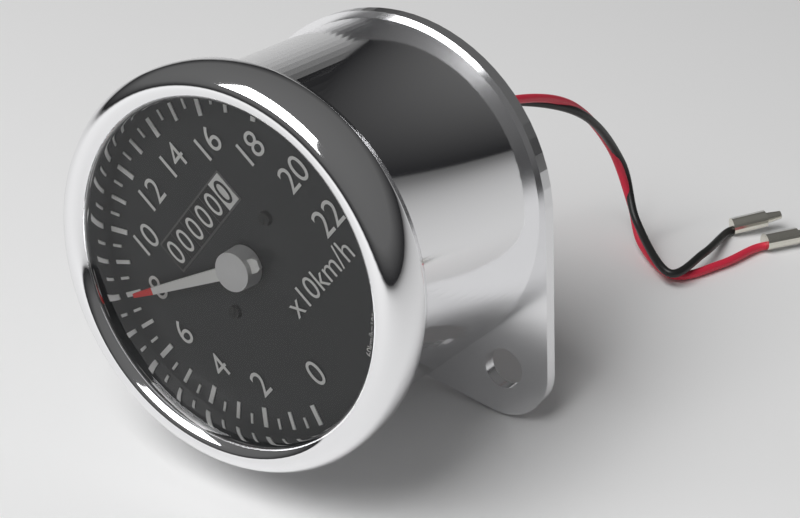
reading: 80 km/h
